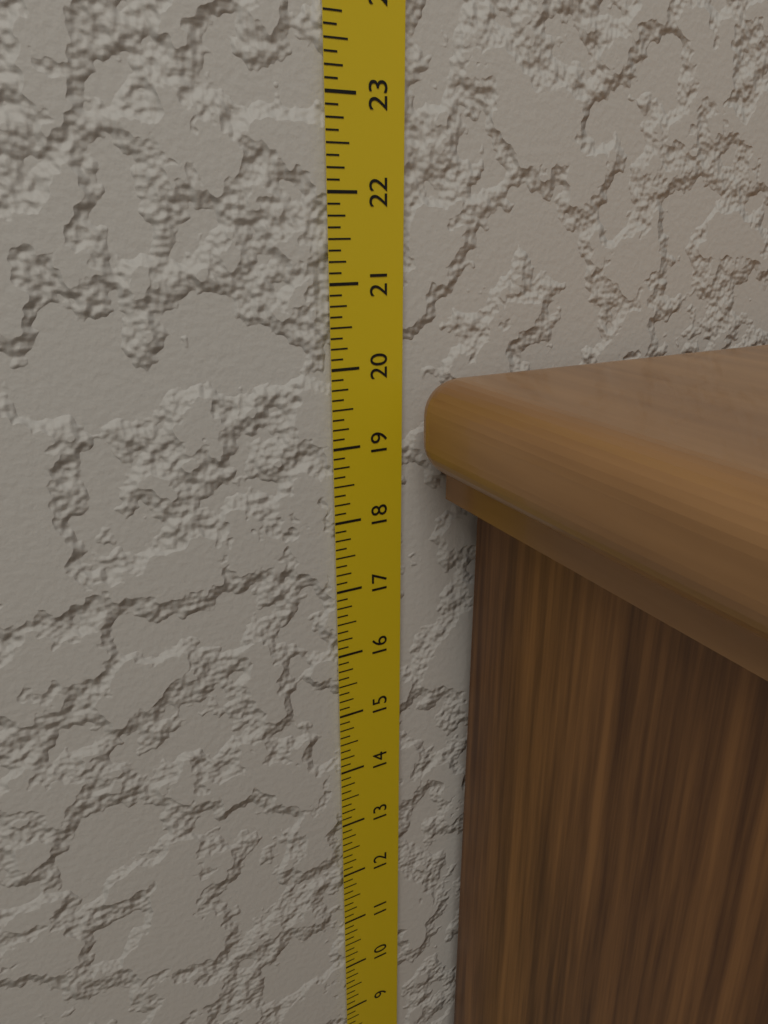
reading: 19.875 in
